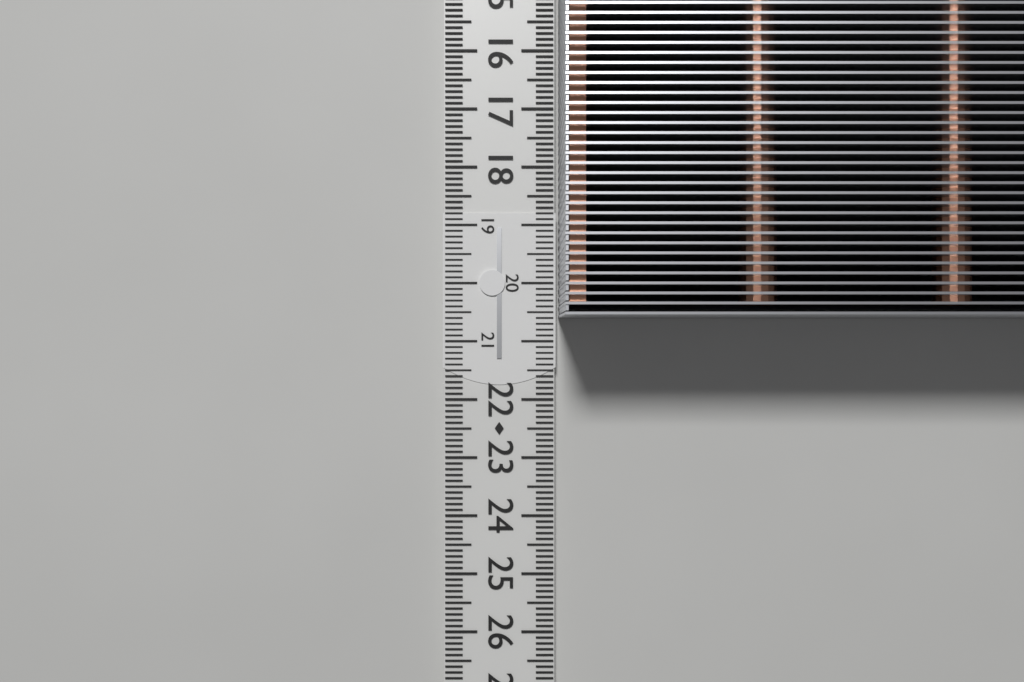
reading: 20.6 cm
